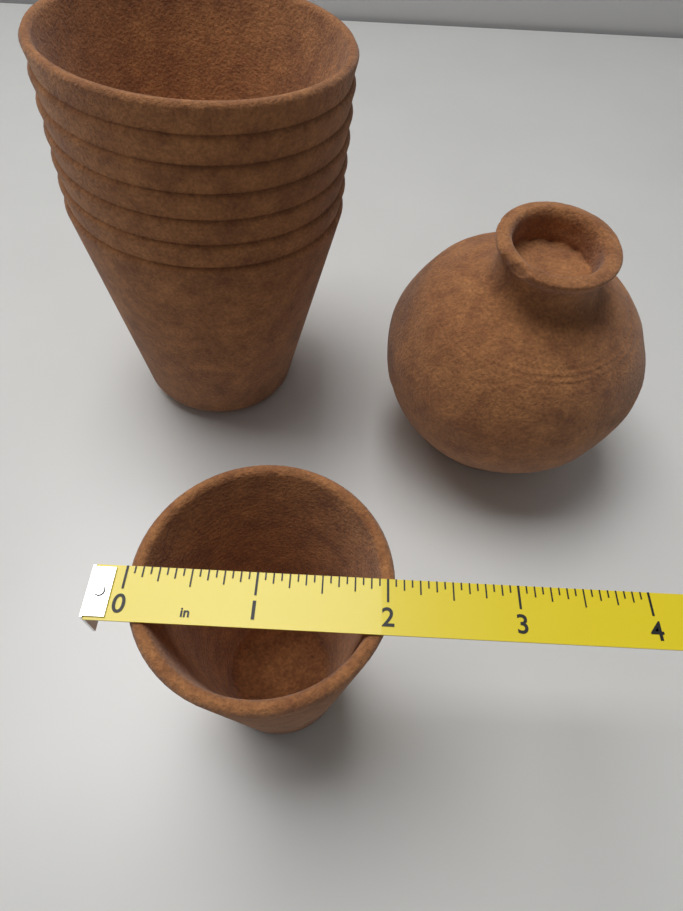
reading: 2.0625 in
